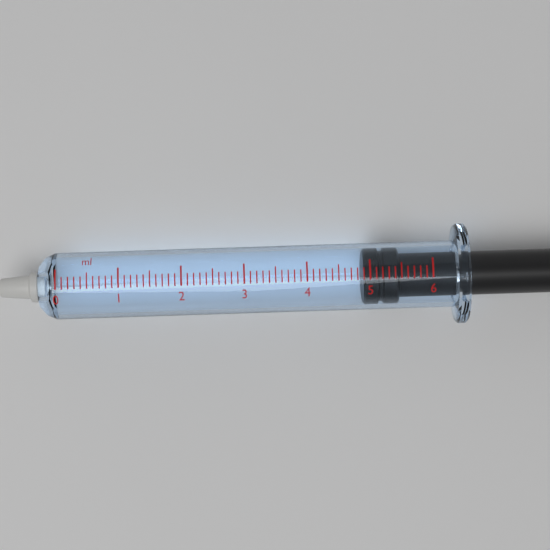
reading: 4.9 ml
